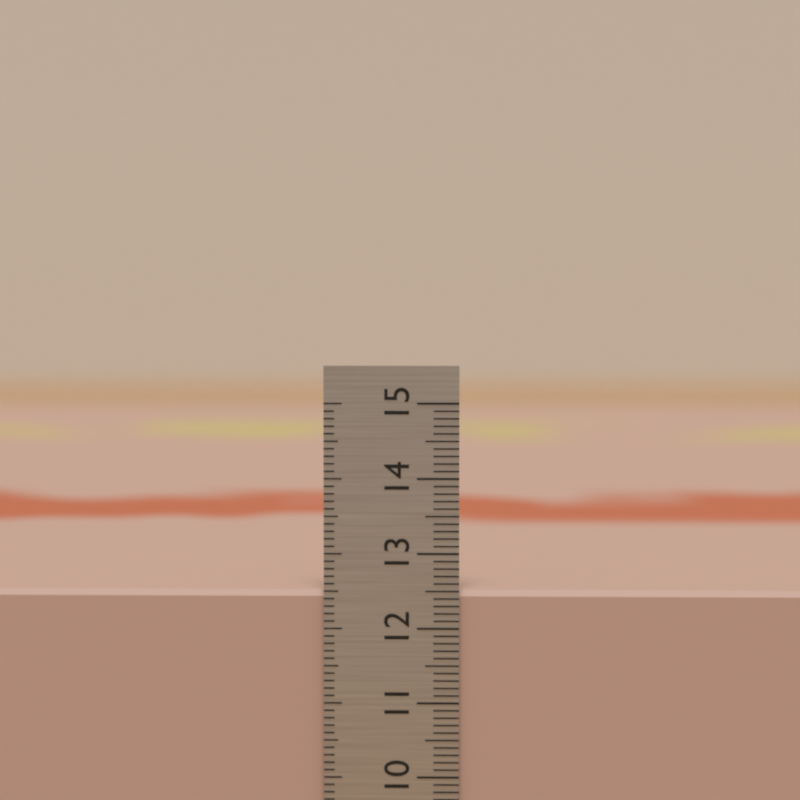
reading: 12.5 cm
